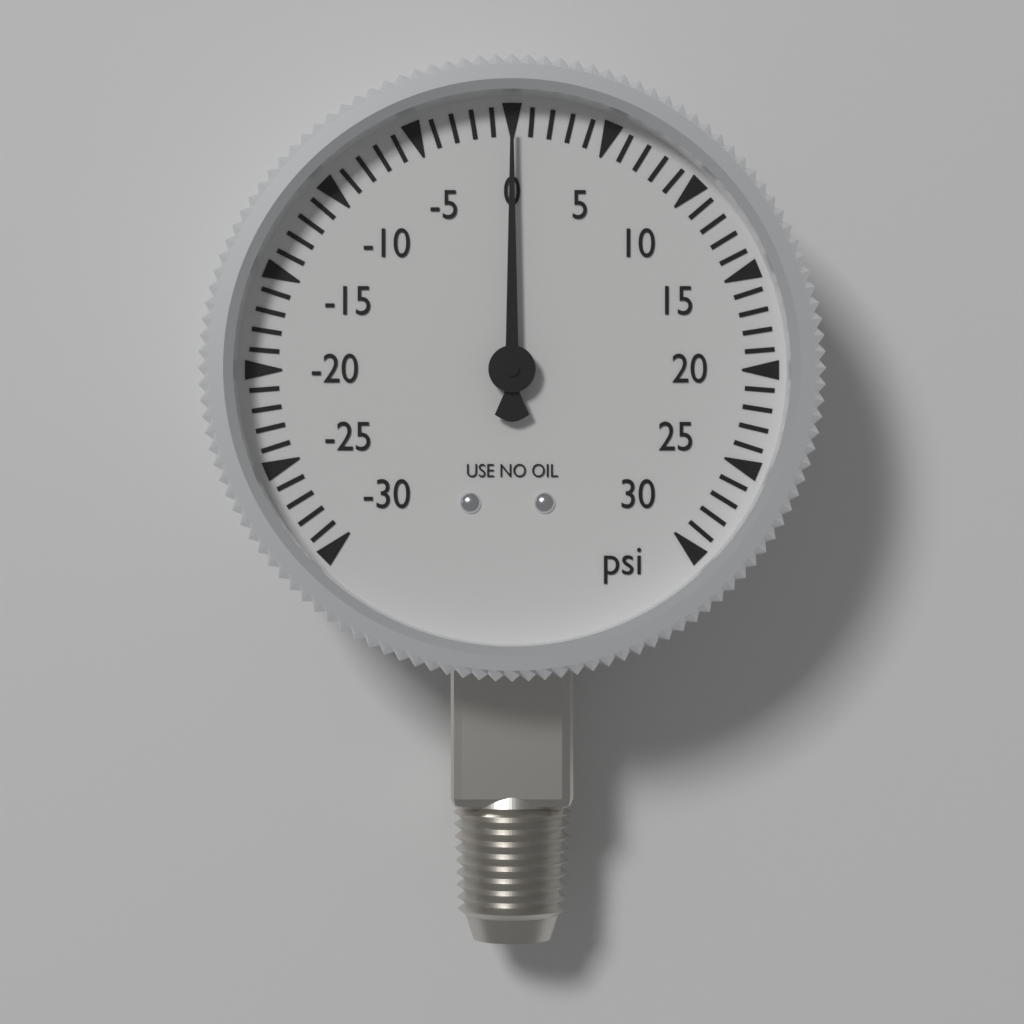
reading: 0 psi
